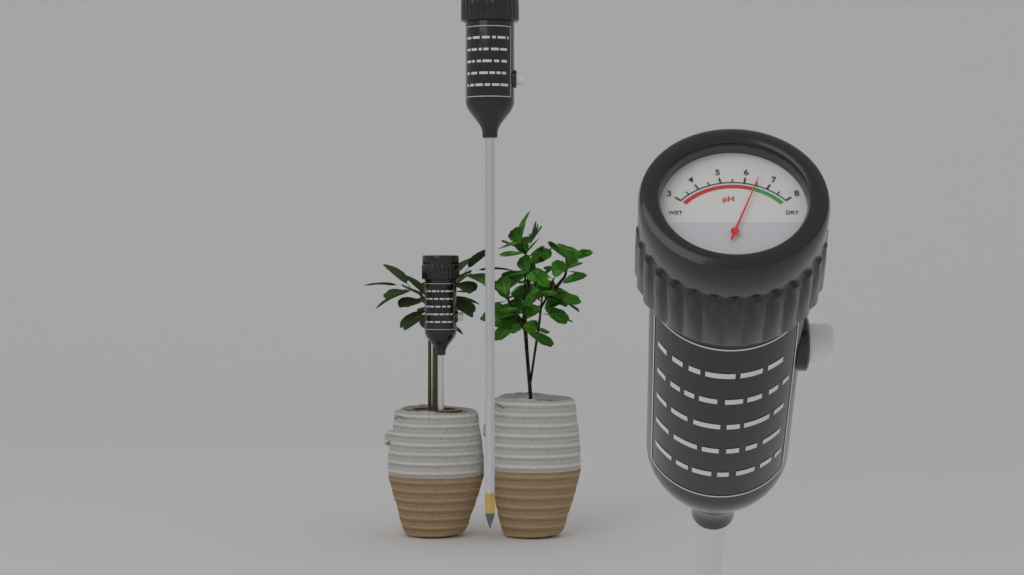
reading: 6.5 pH
